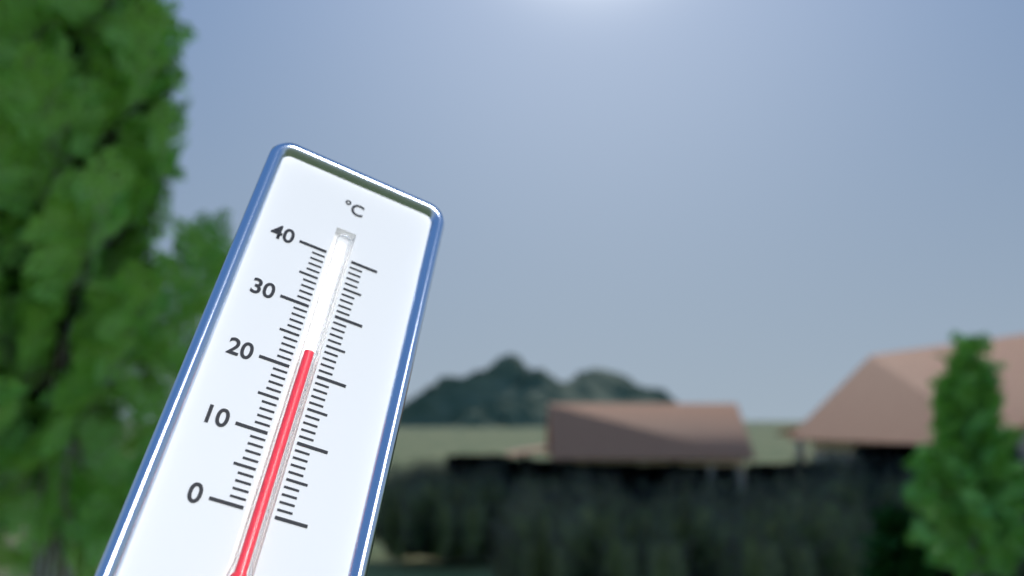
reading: 23 °C
